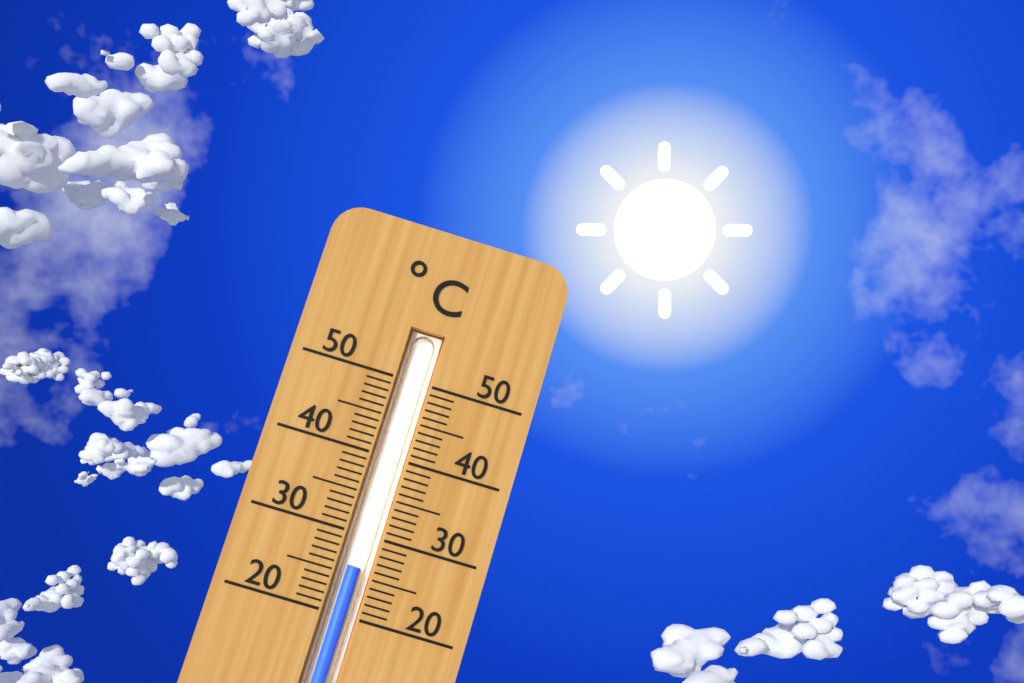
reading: 26 °C
